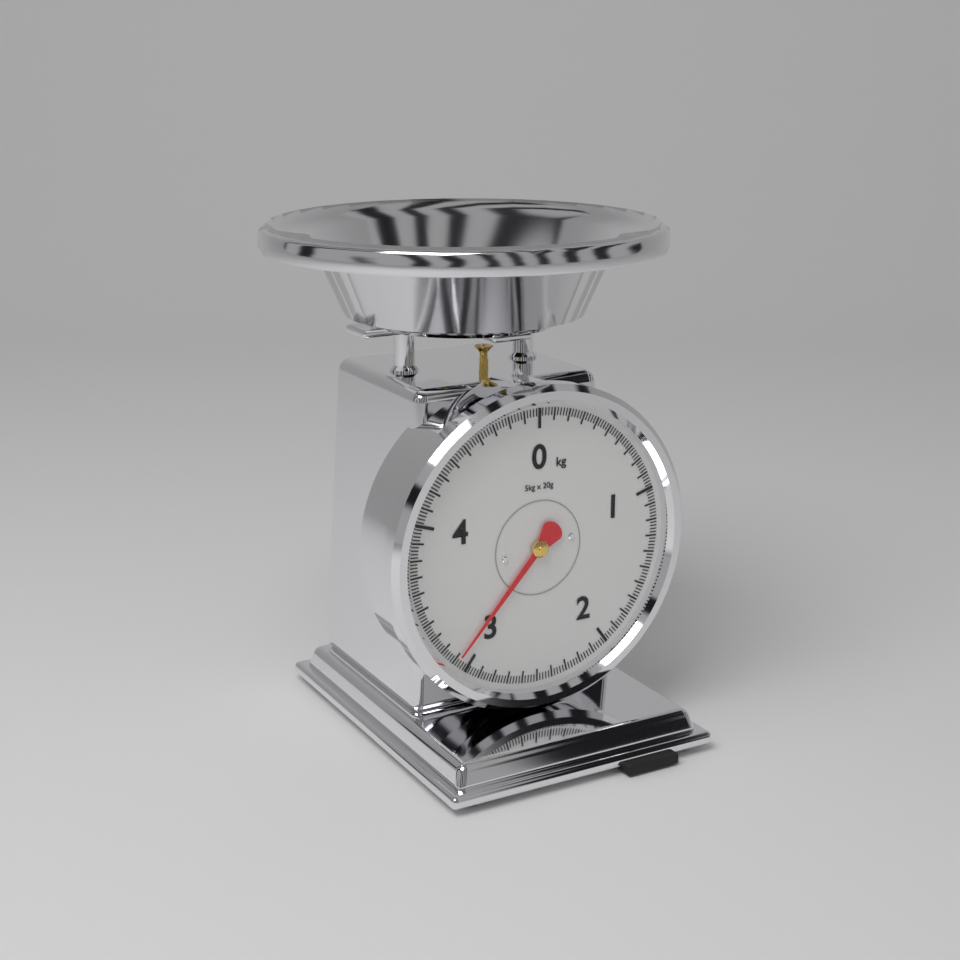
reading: 3.08 kg
